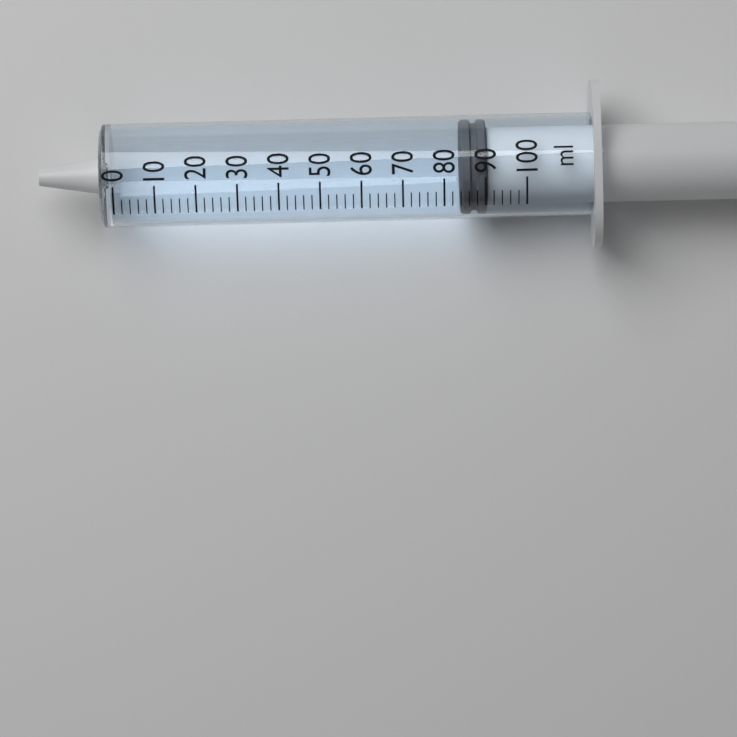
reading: 84 ml
